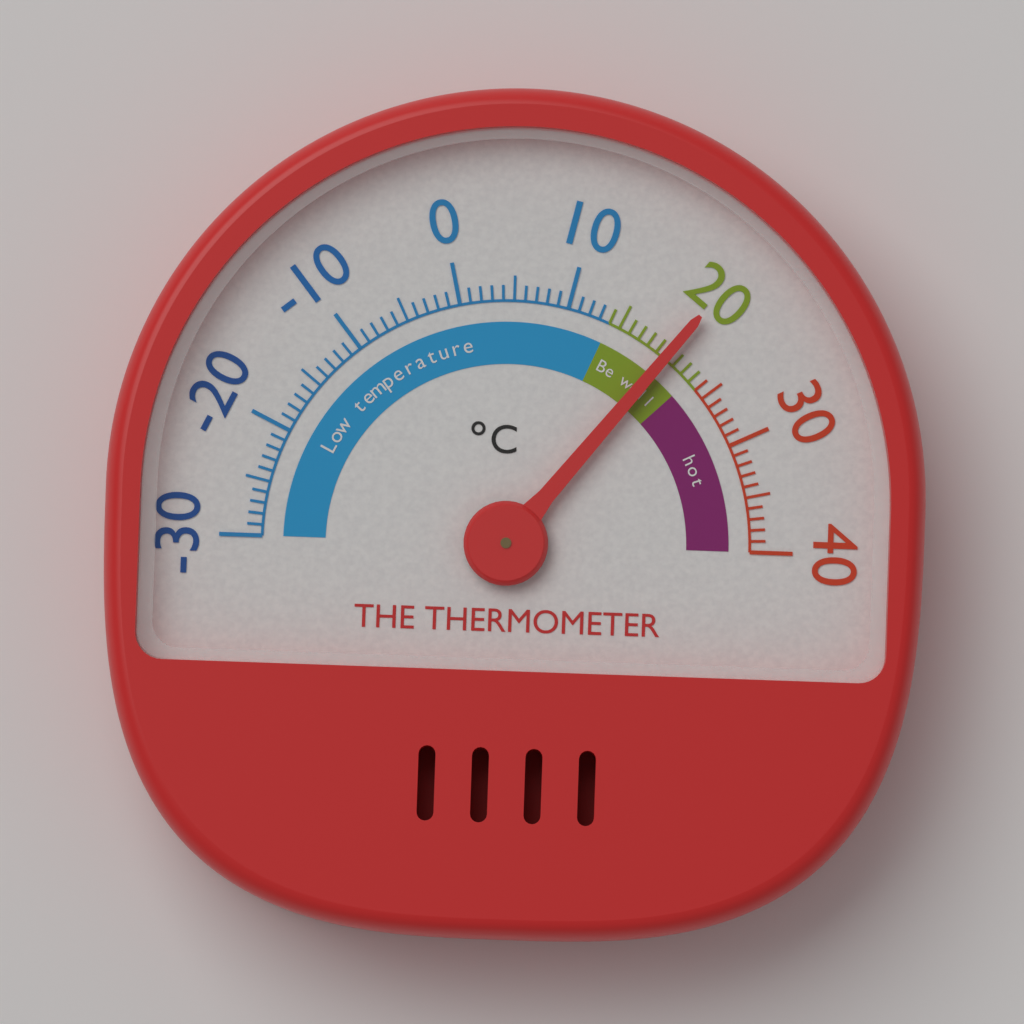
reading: 20 °C
